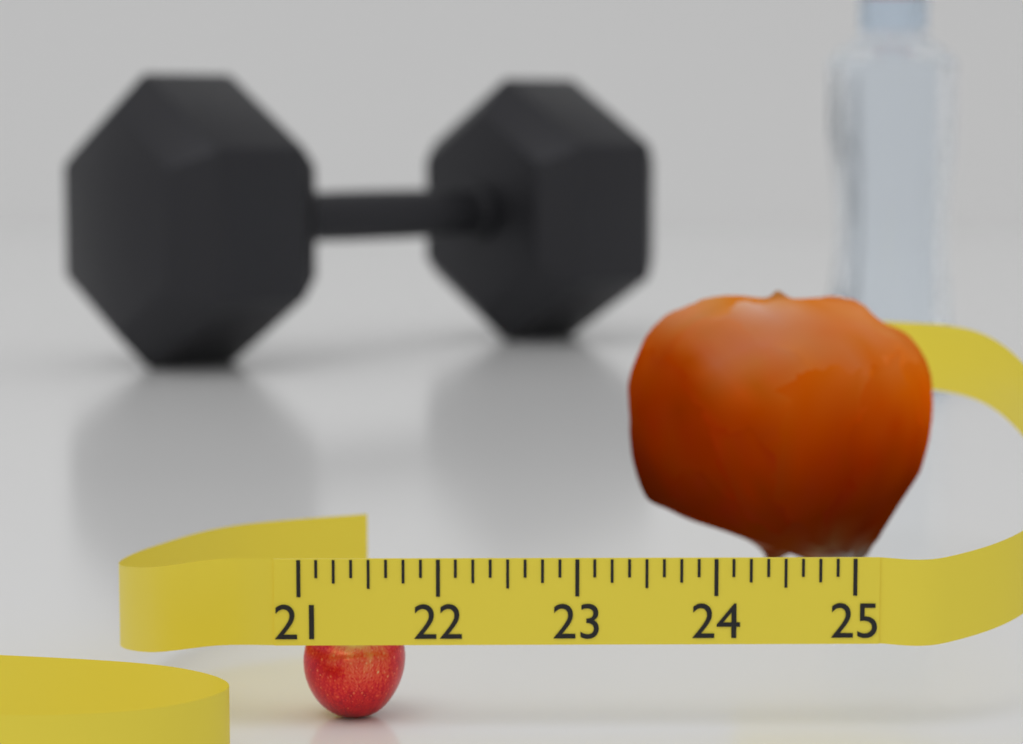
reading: 21.750 (no unit)
